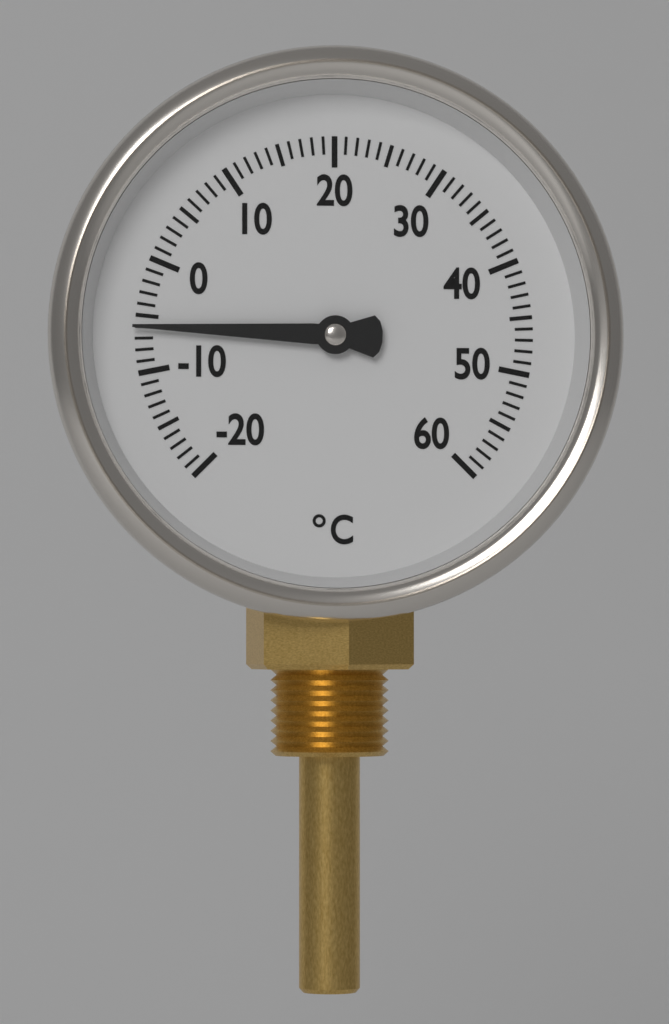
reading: -6 °C
